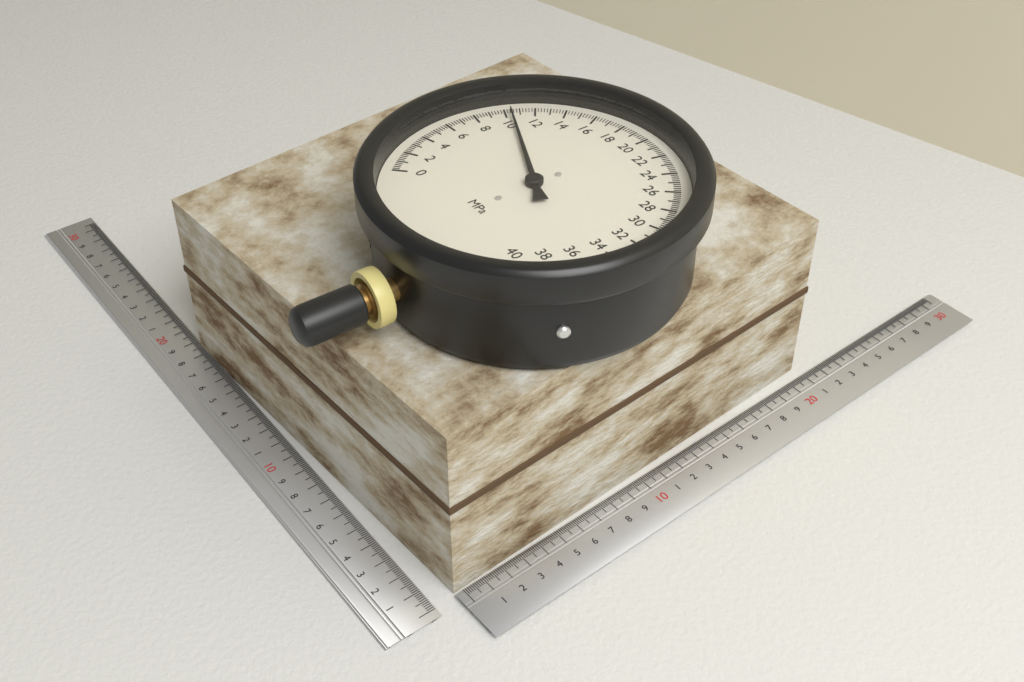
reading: 10.4 MPa
